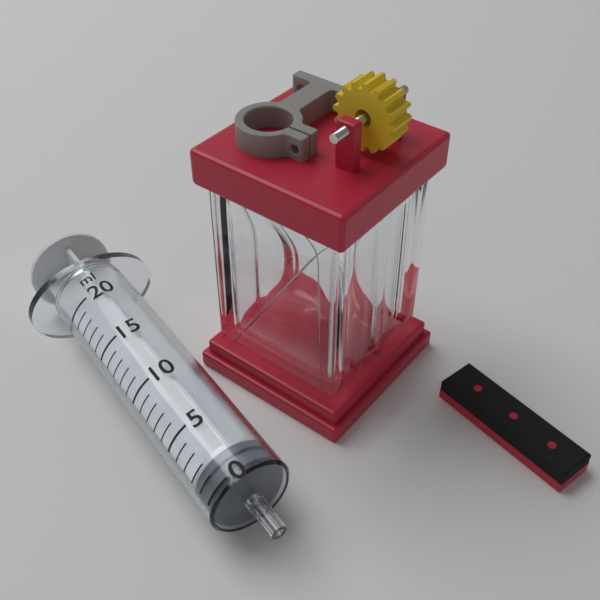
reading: 0 ml
